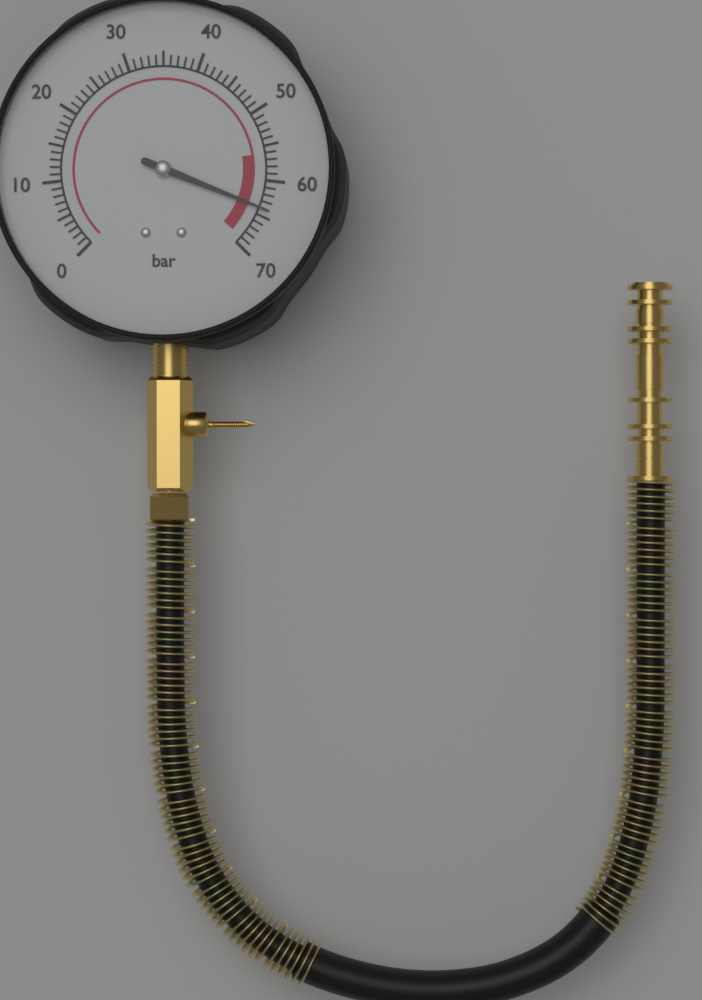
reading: 64 bar
